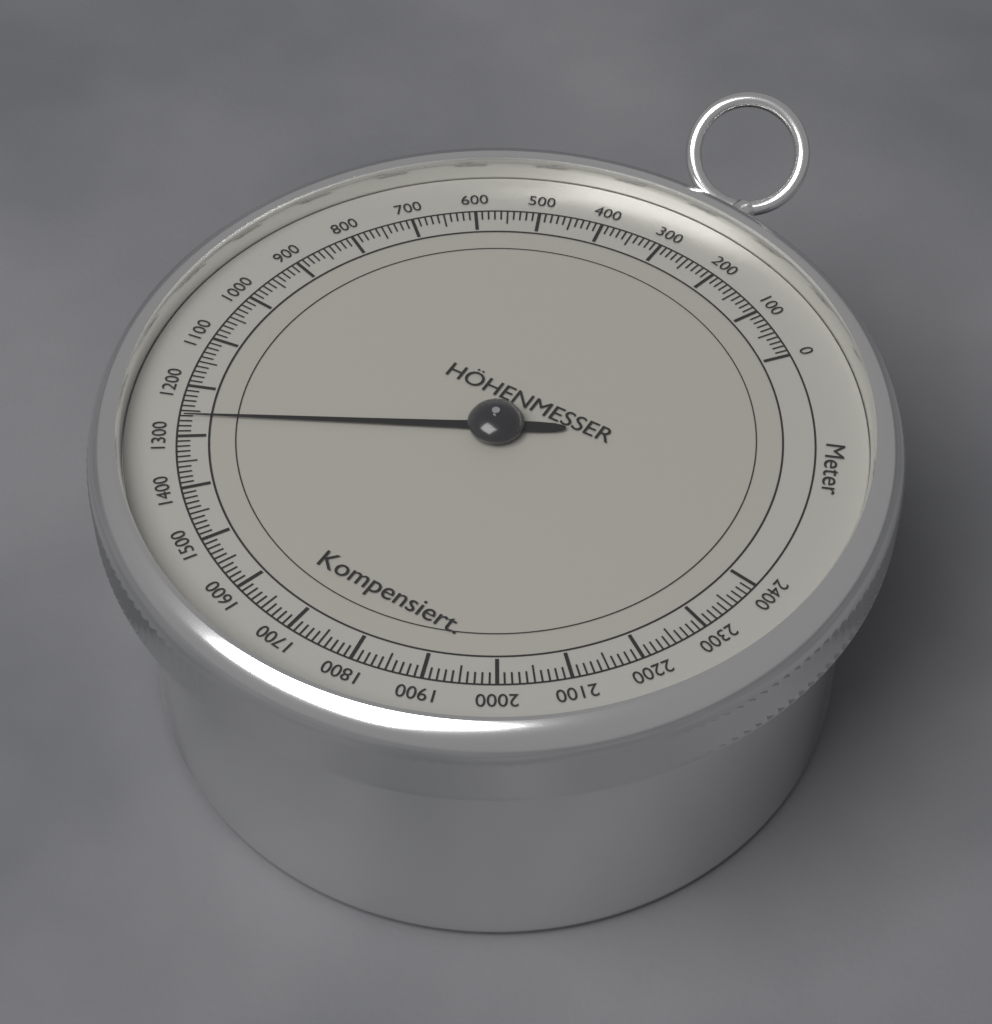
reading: 1260 m
